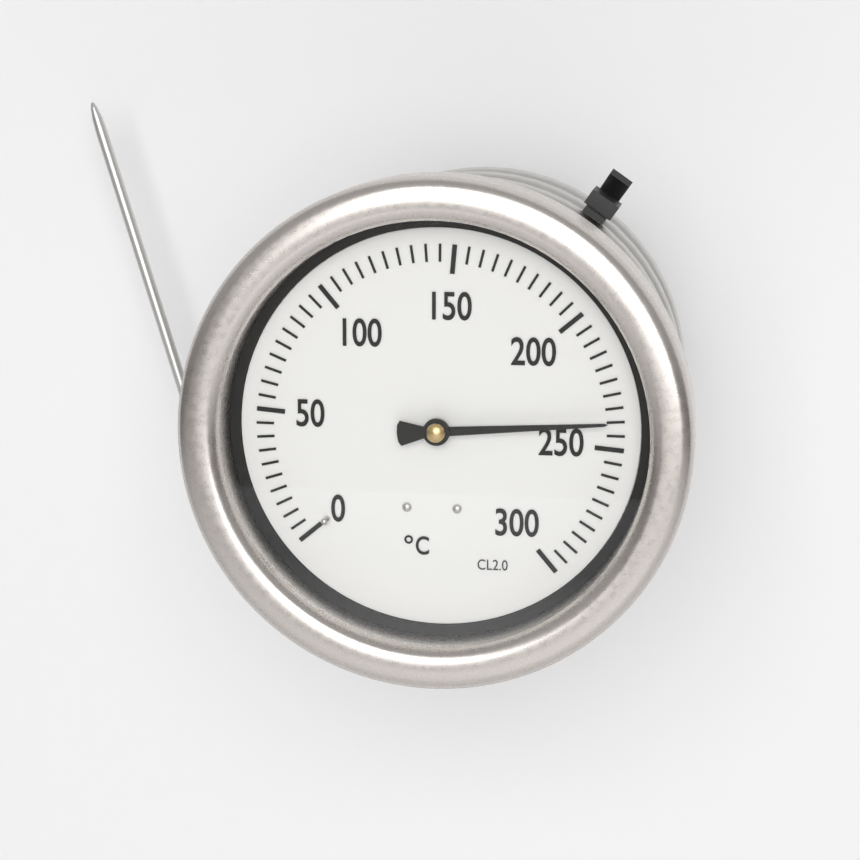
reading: 240 °C
